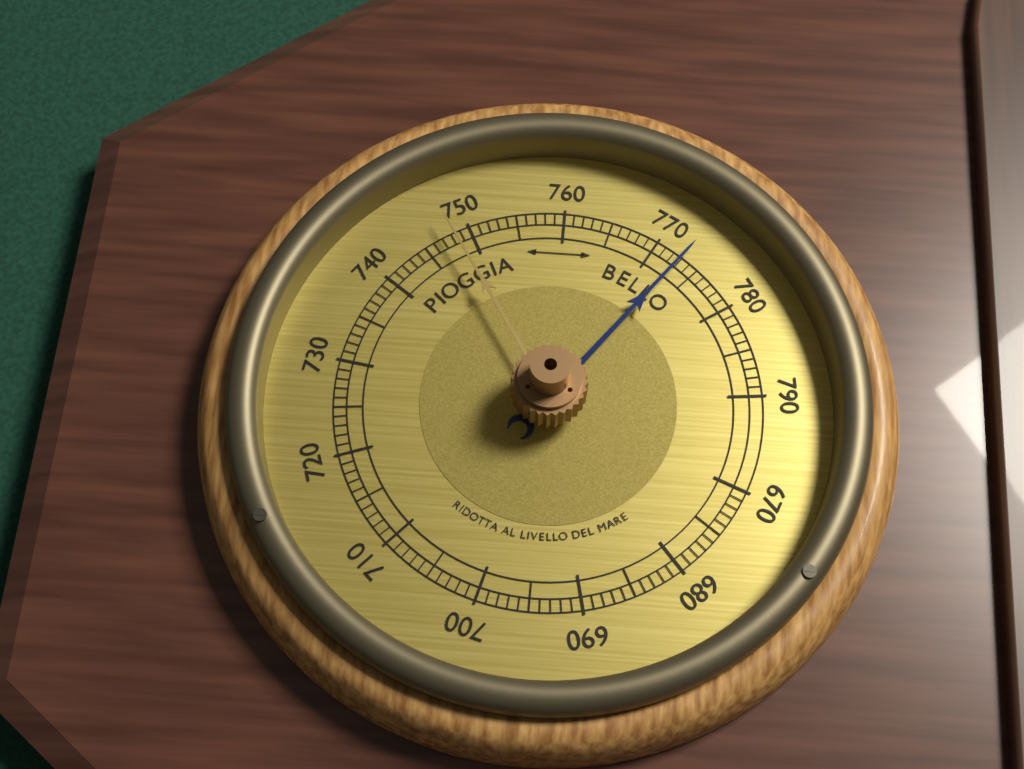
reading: 773 (no unit)
